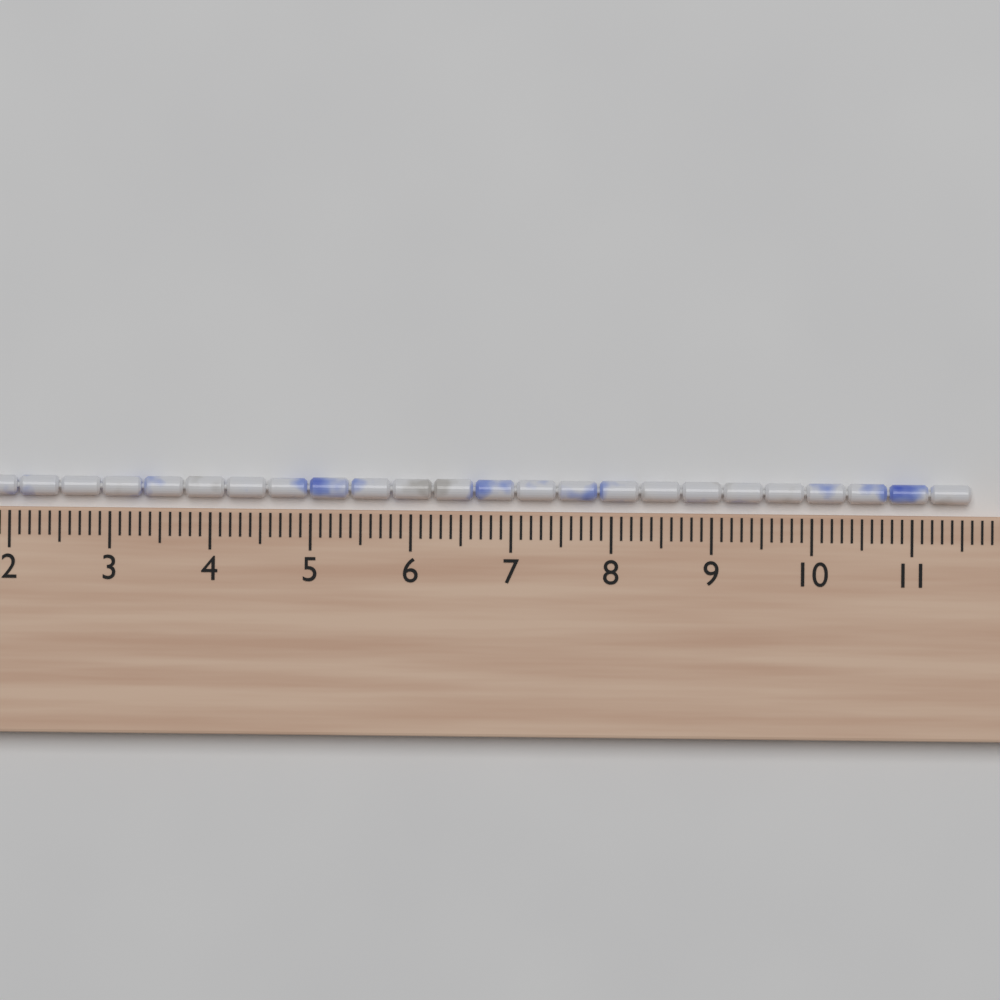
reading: 11.6 cm
